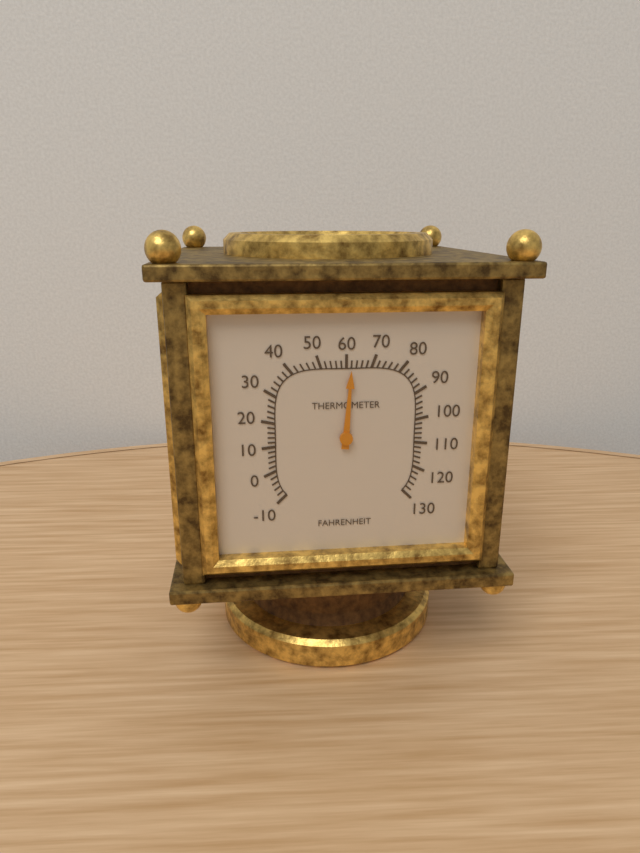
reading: 62 °F
